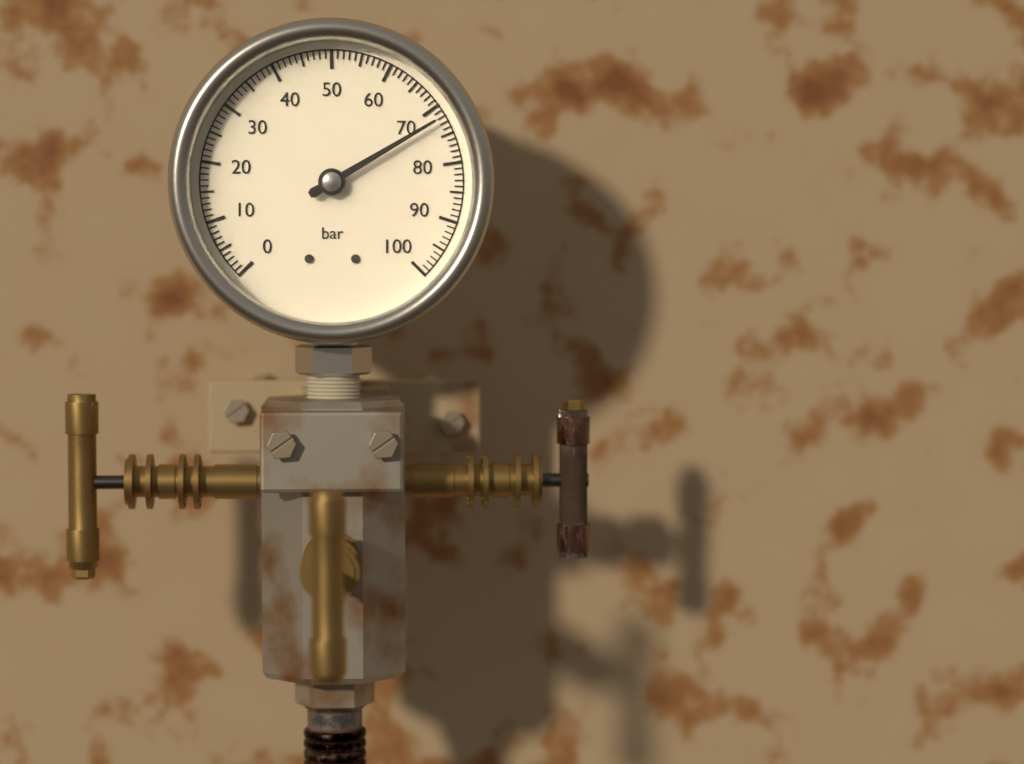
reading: 72 bar
